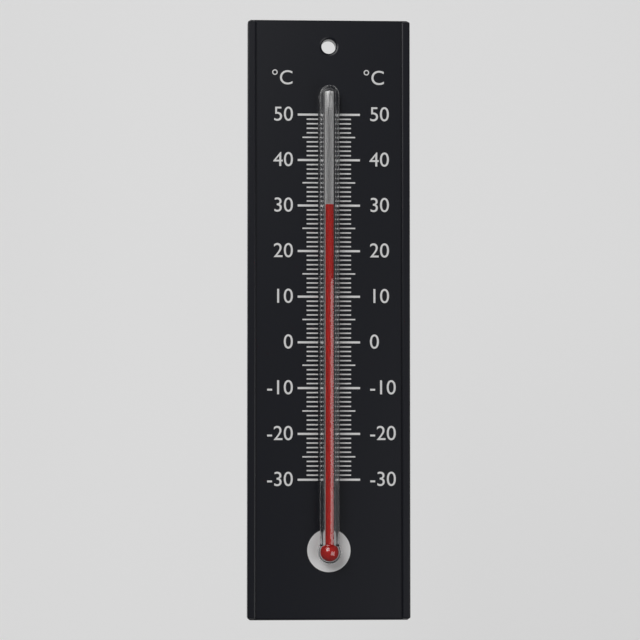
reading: 30 °C
